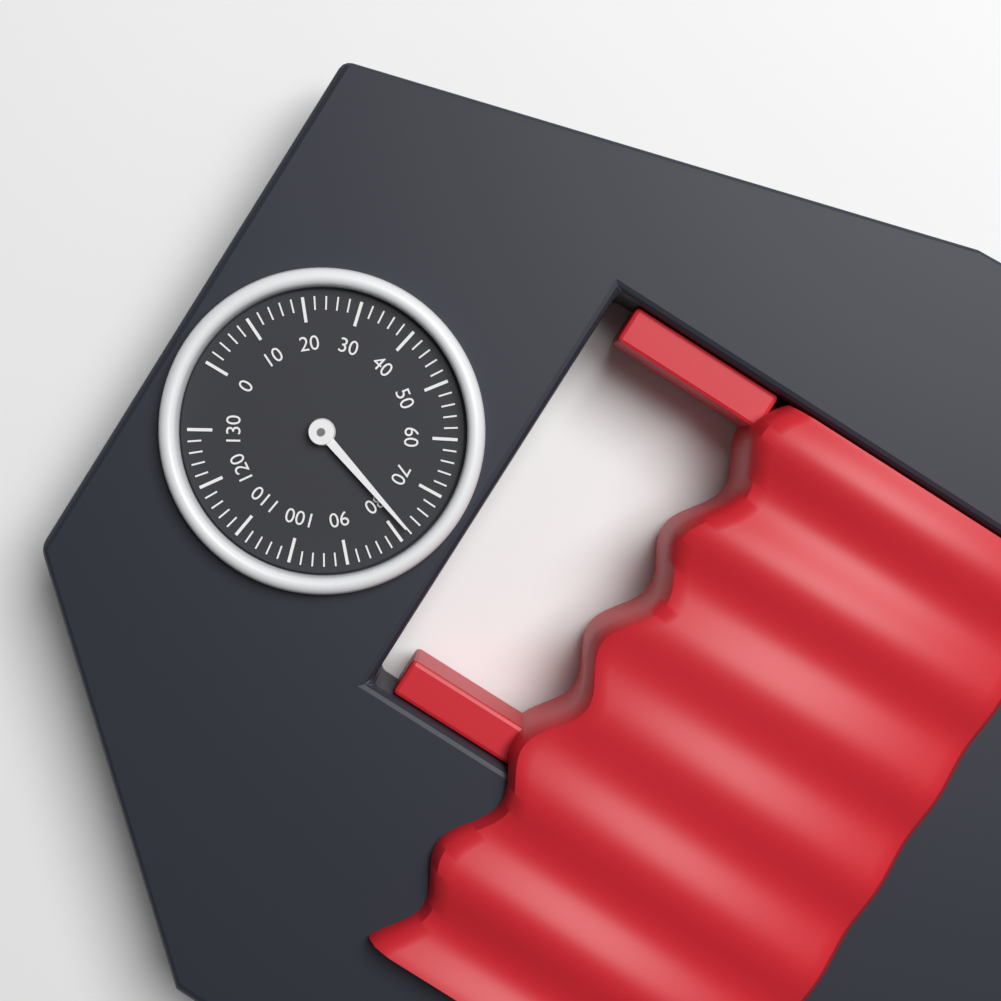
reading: 78 (no unit)
